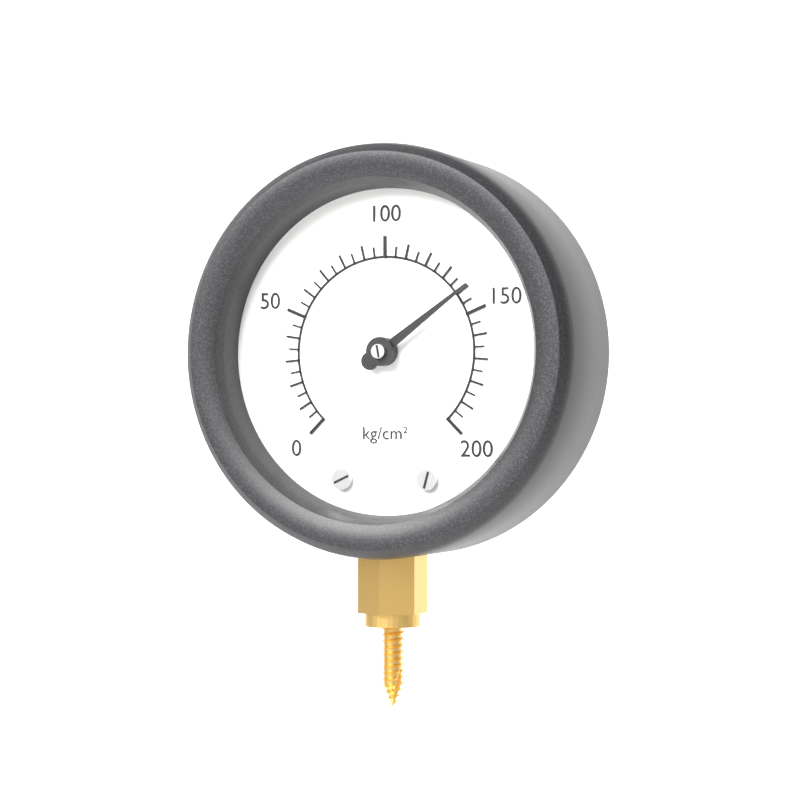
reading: 140 kg/cm²
